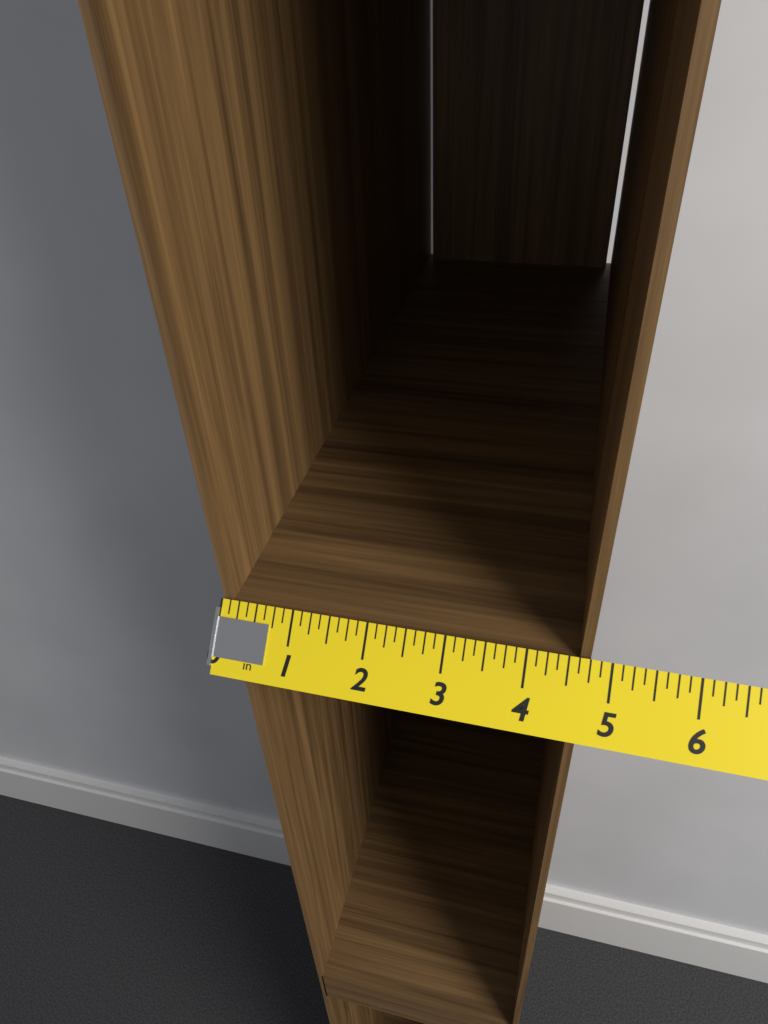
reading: 4.750 in
